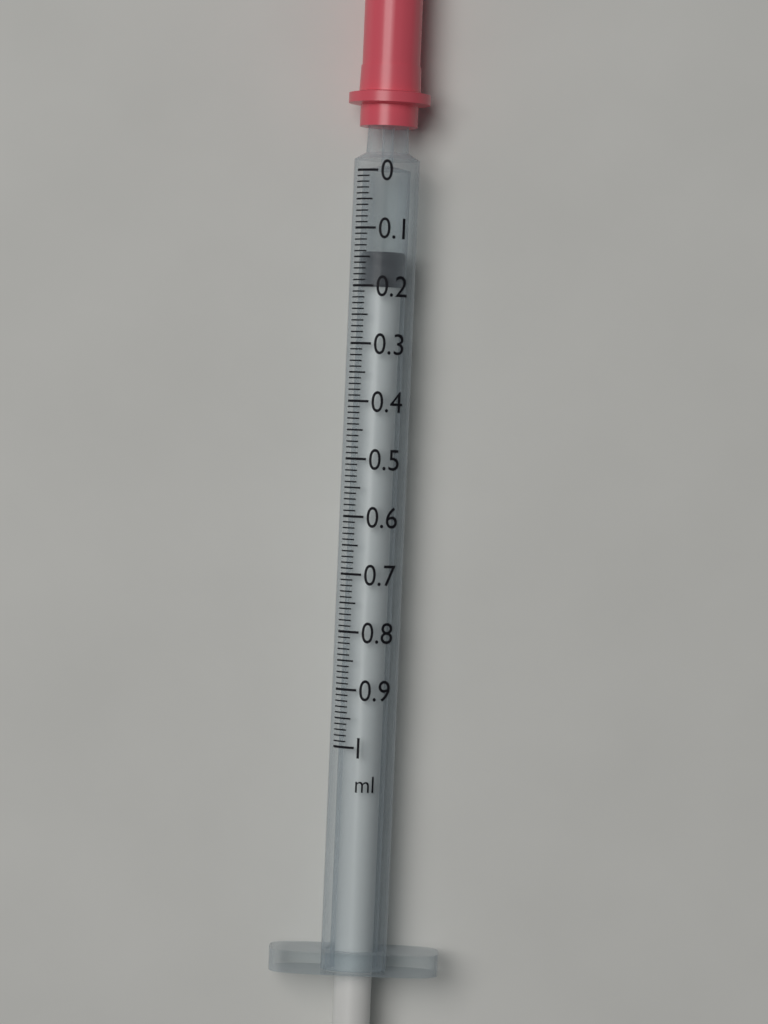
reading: 0.14 ml
